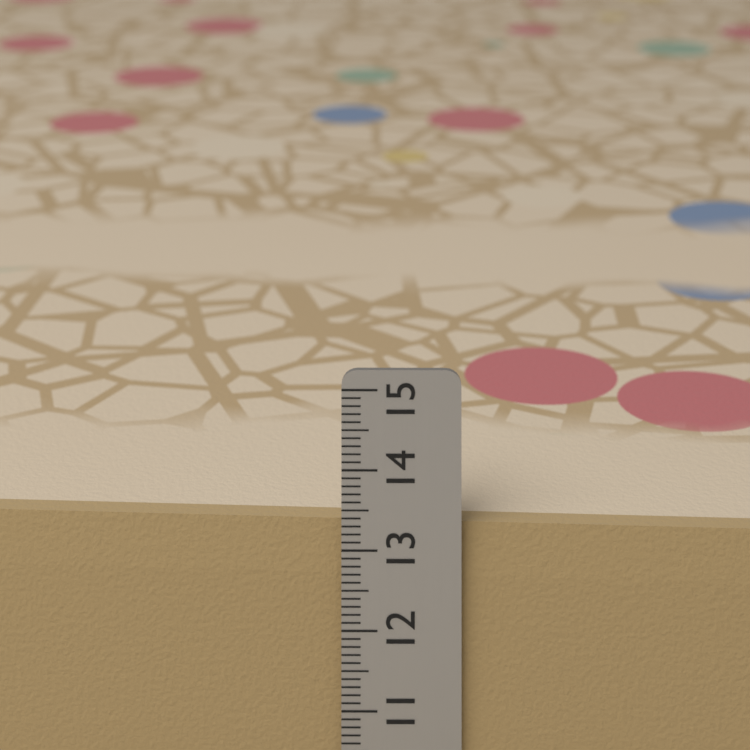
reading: 13.3 cm
